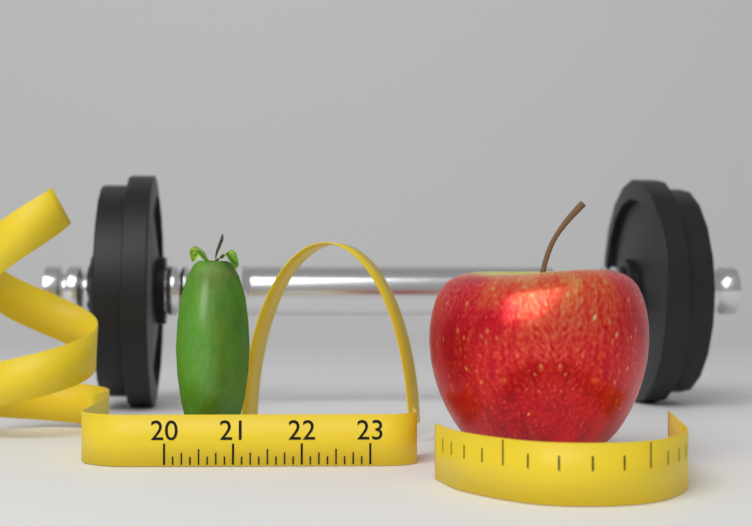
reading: 21.125 (no unit)
